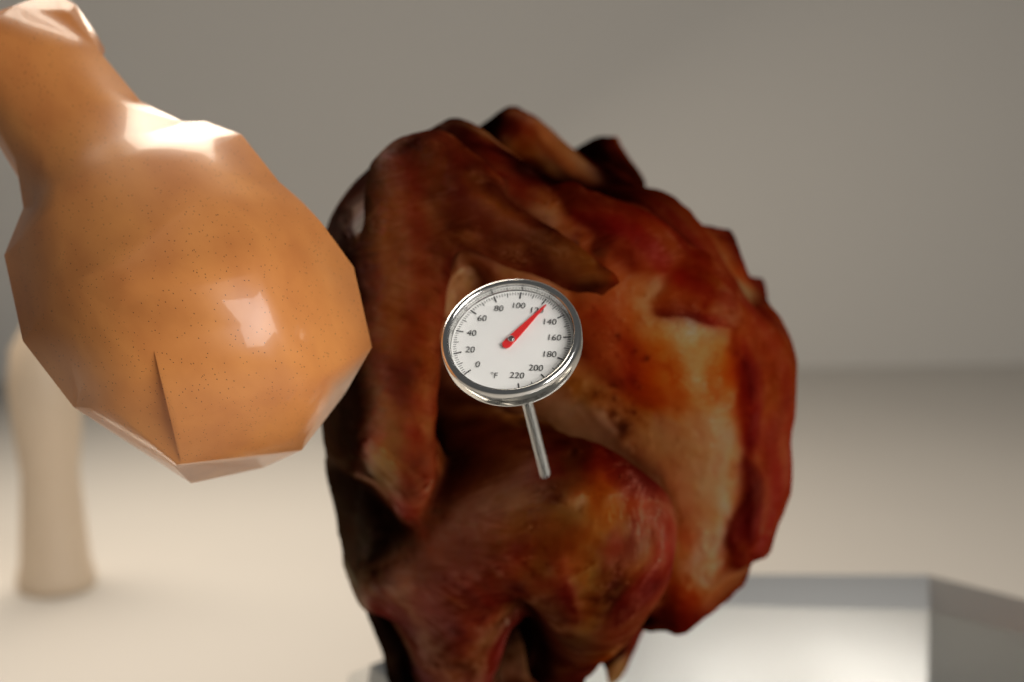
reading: 124 °F
